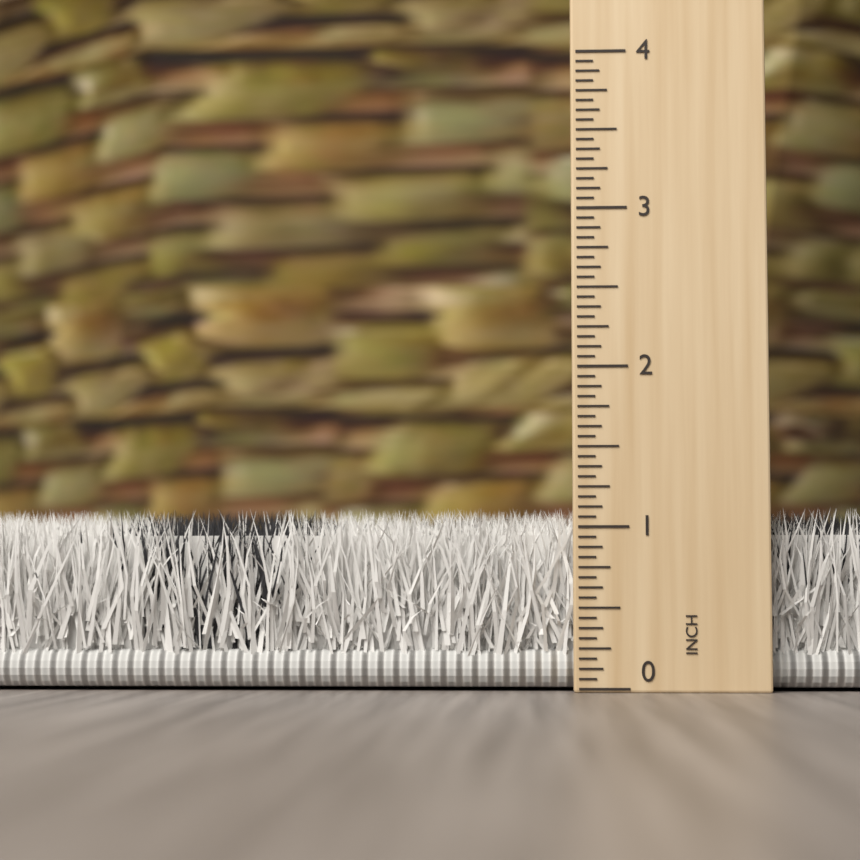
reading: 1.1250 inch
